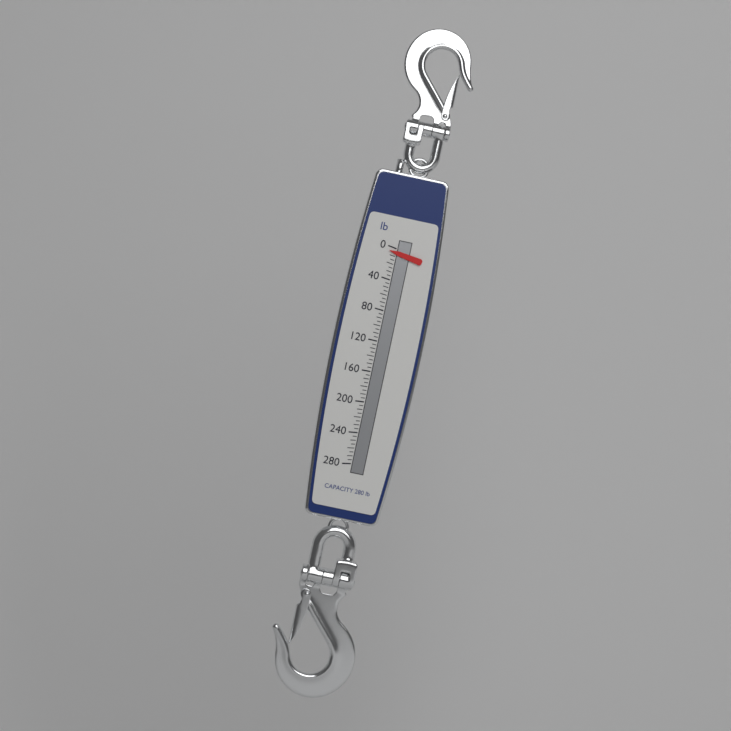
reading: 5 lb
